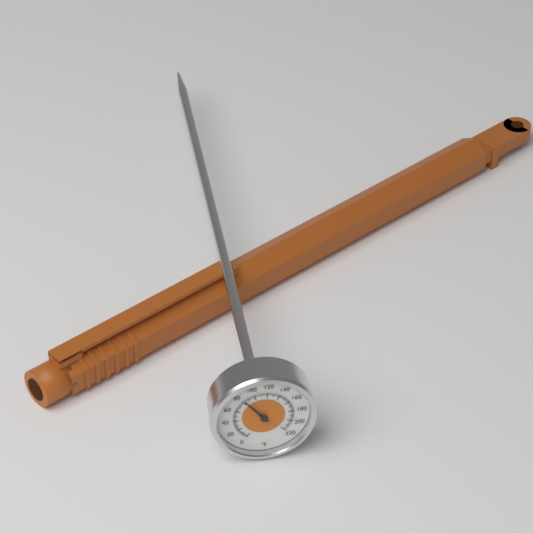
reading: 84 °F
